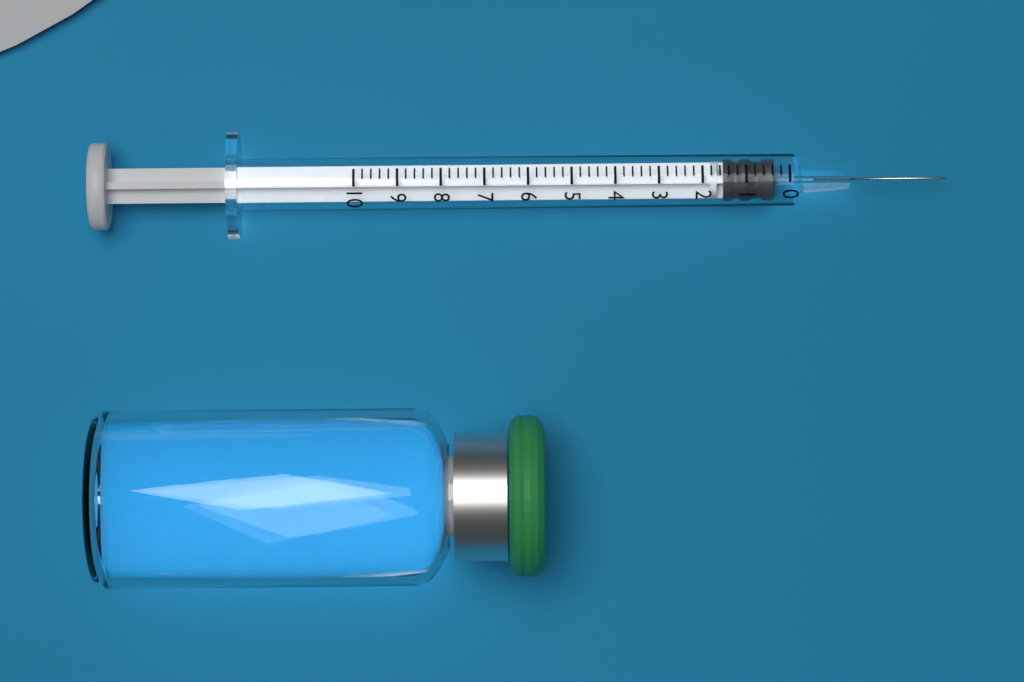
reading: 0.4 (no unit)
